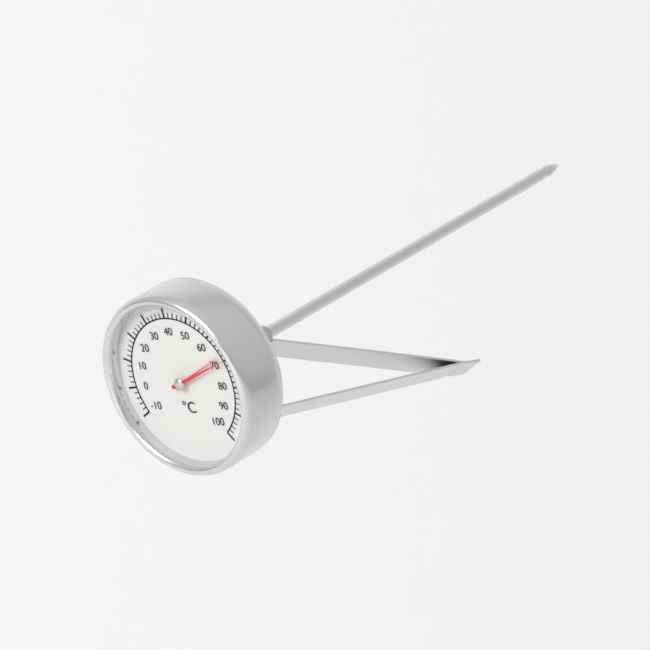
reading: 70 °C
